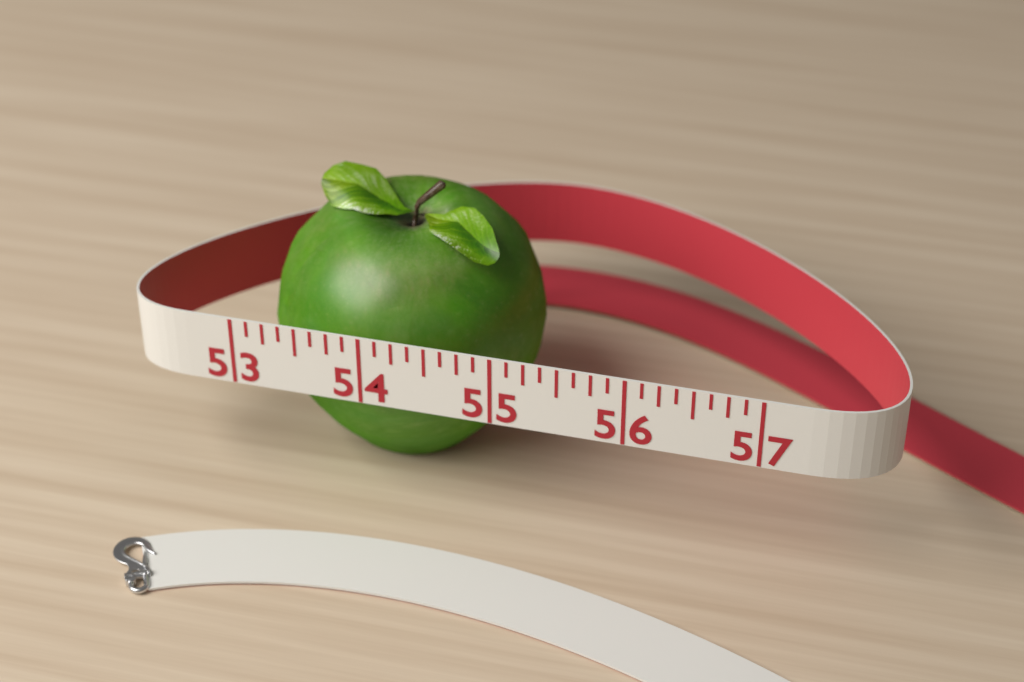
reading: 55.125 (no unit)
